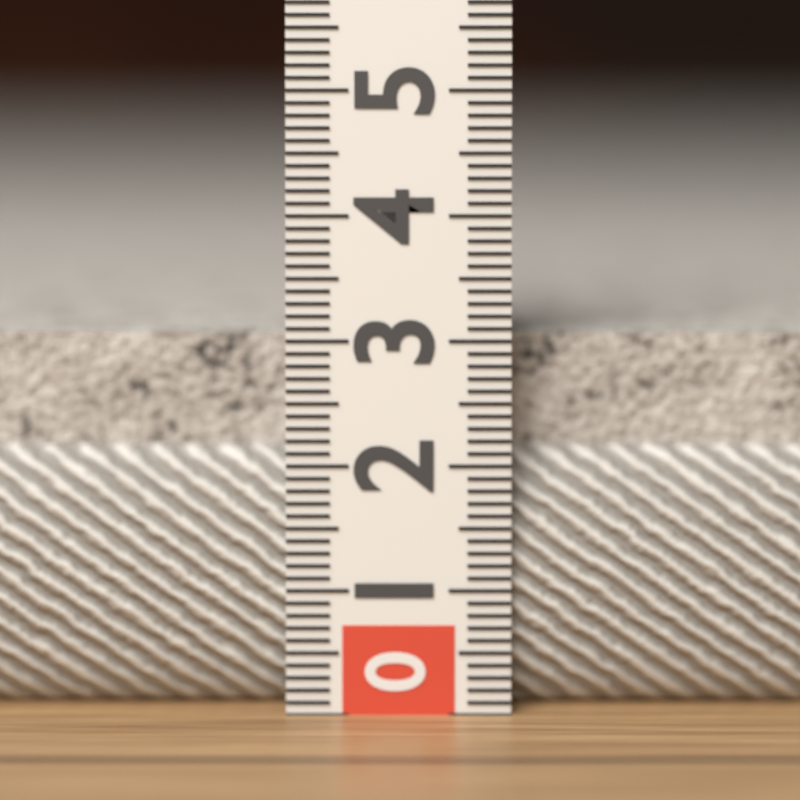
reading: 3.1 (no unit)
